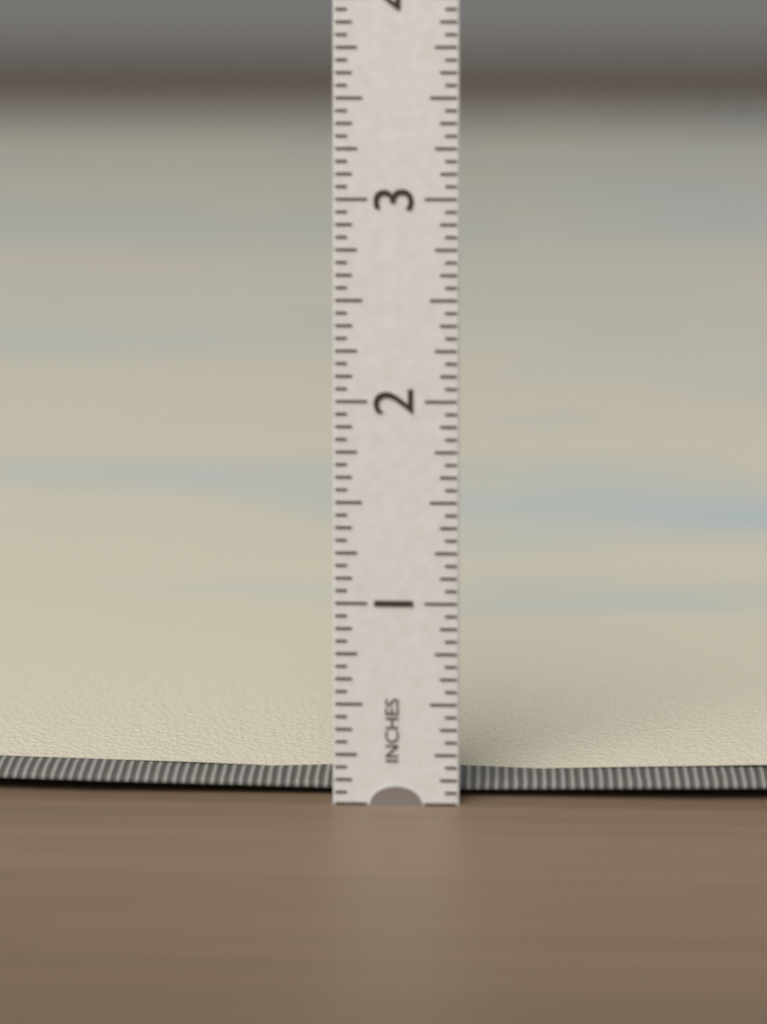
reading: 0.3125 in
